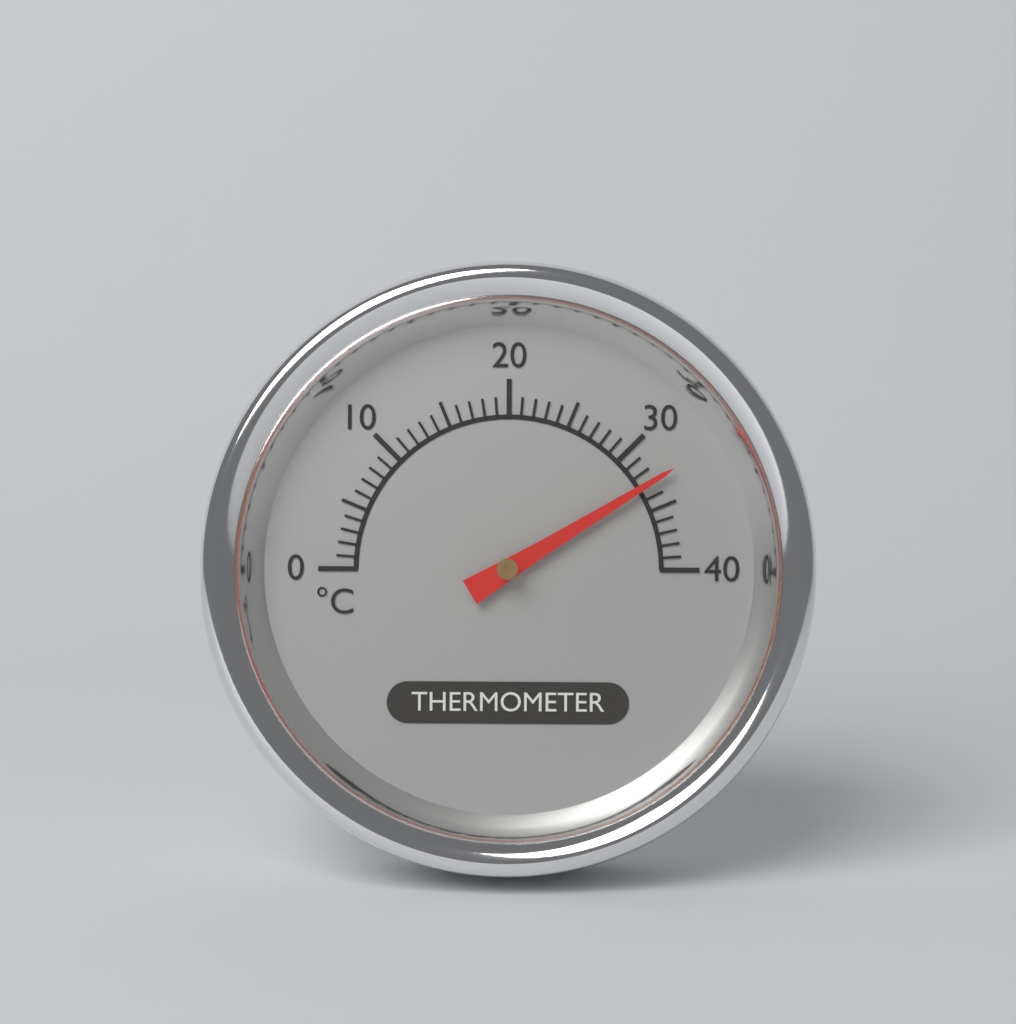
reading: 33 °C
